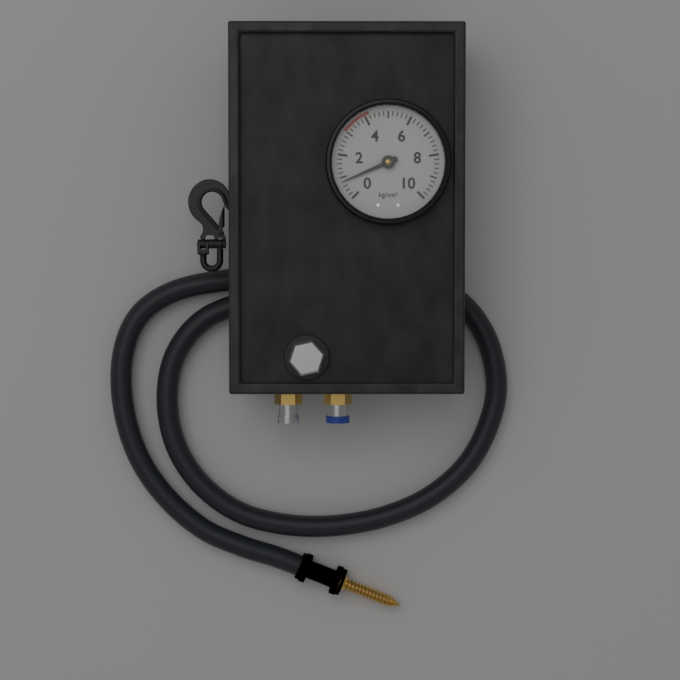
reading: 0.8 kg/cm²
